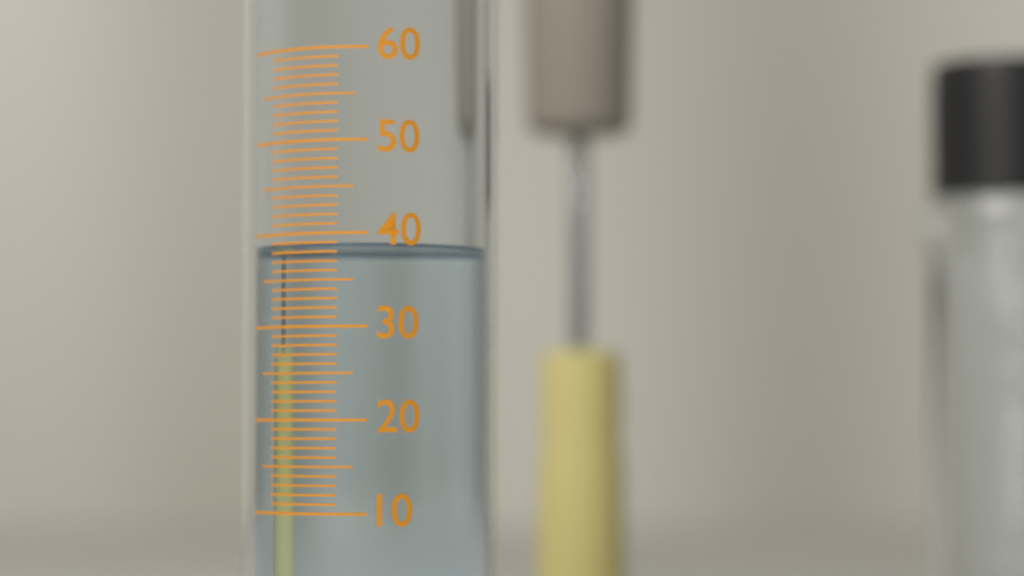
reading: 39 (no unit)
